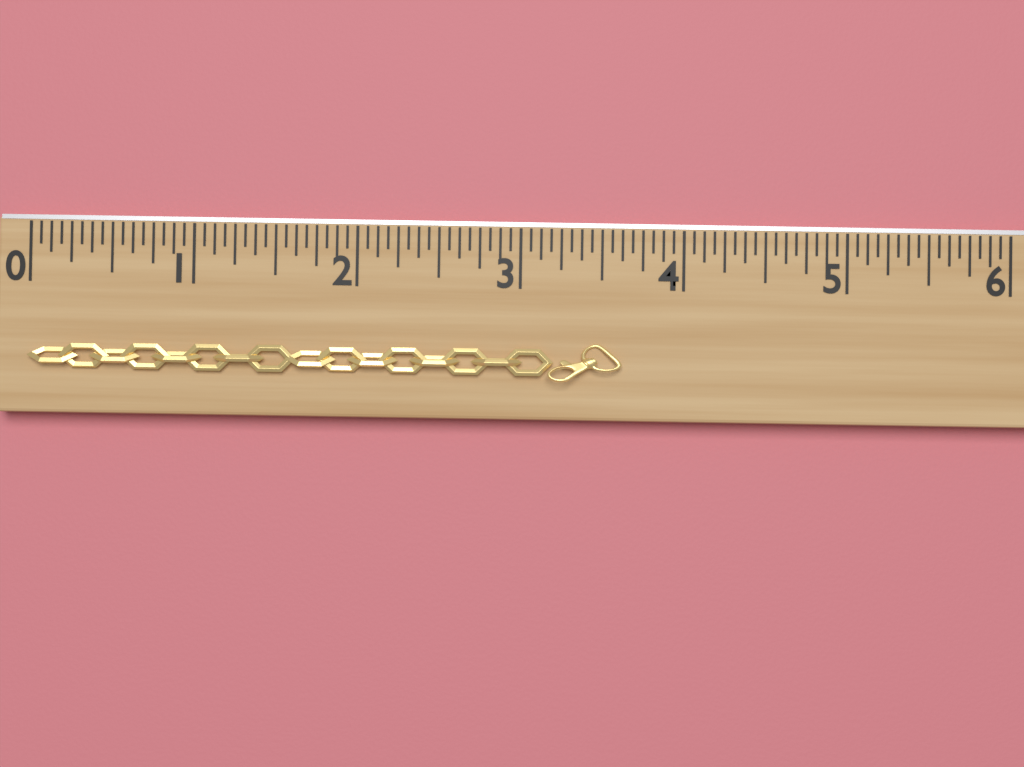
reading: 3.6250 (no unit)
